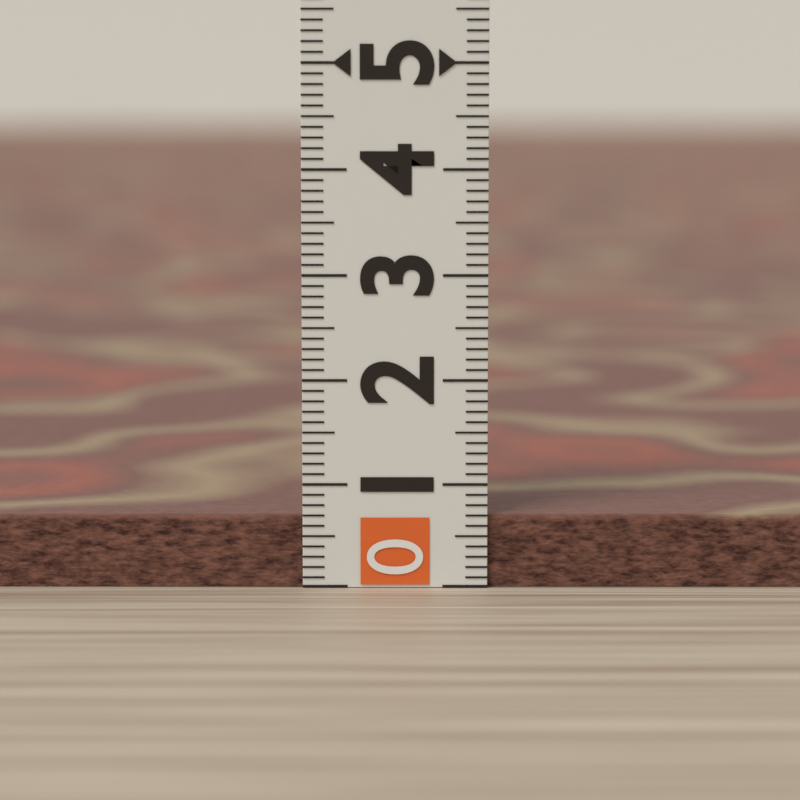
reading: 0.7 (no unit)
